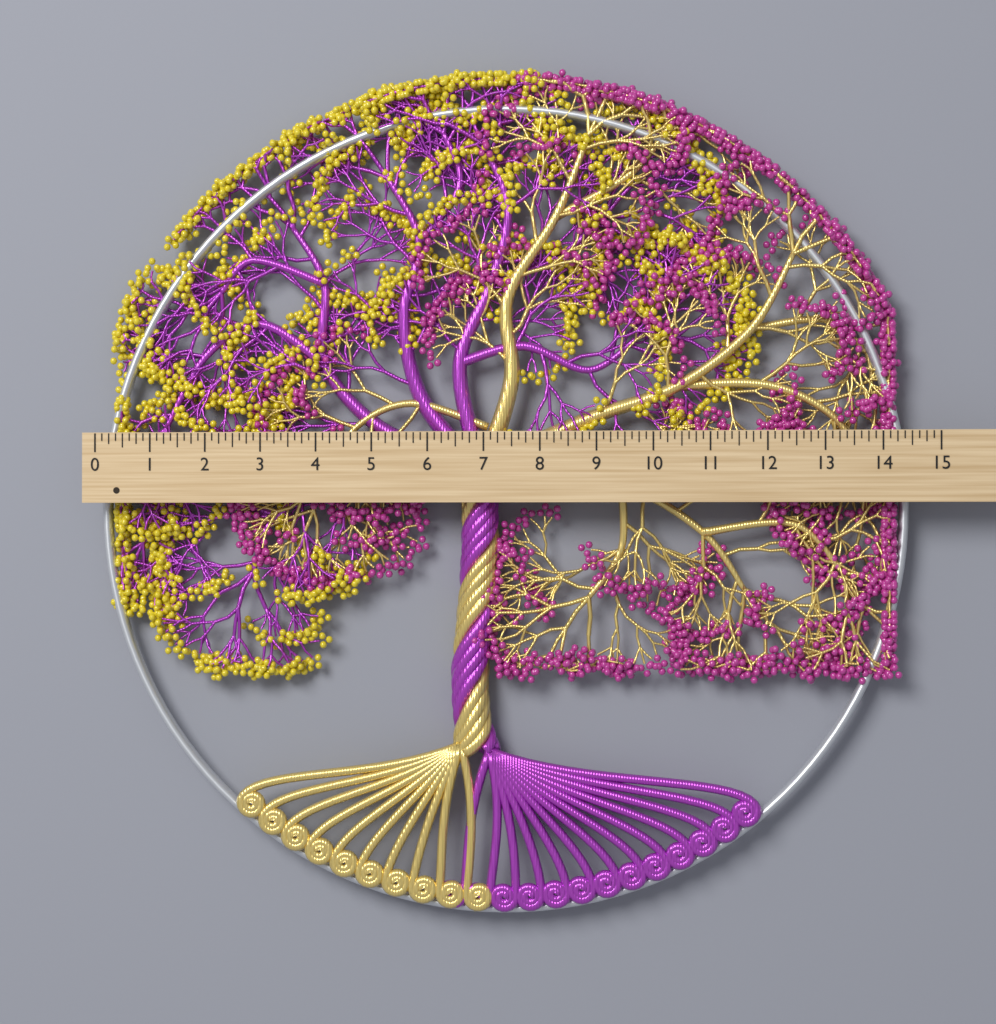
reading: 14.500 (no unit)
